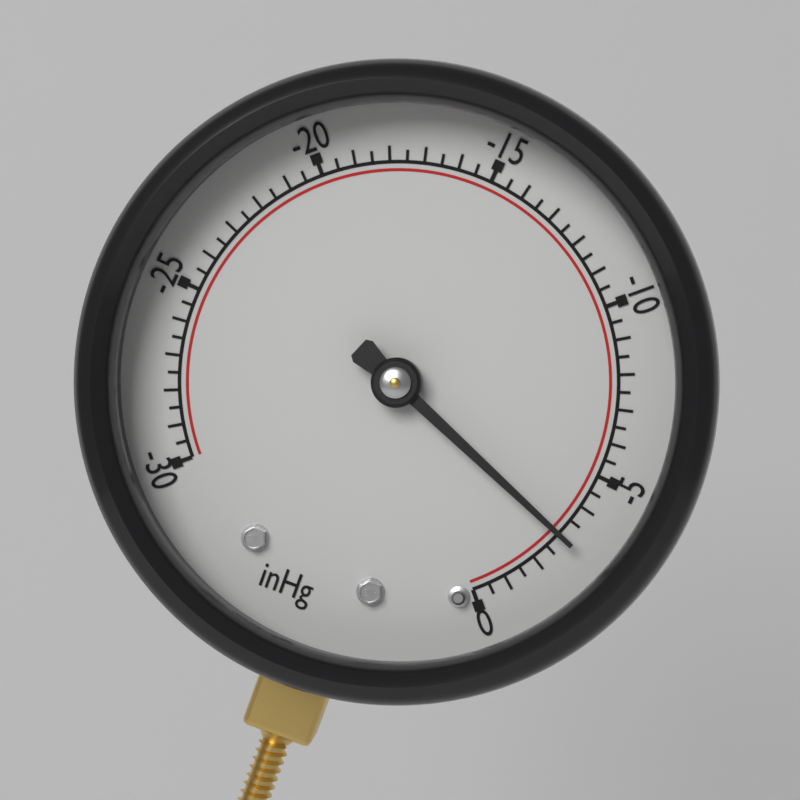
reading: -3.0 inHg
